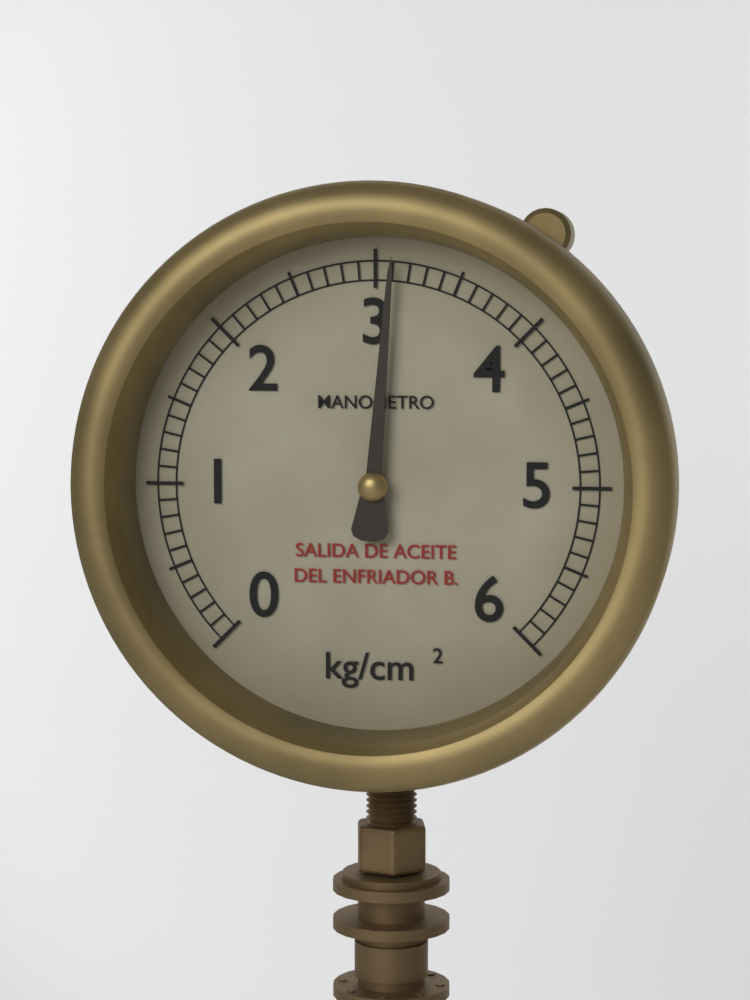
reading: 3.1 kg/cm²
